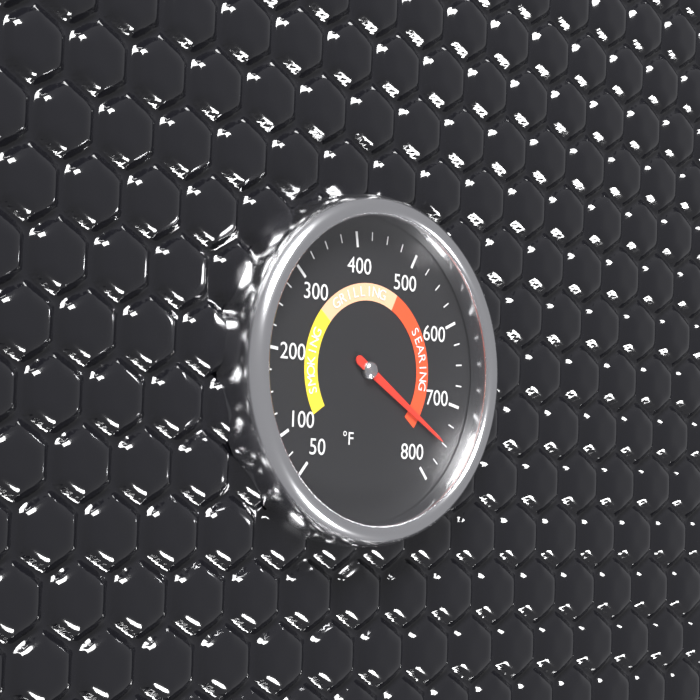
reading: 750 °F
